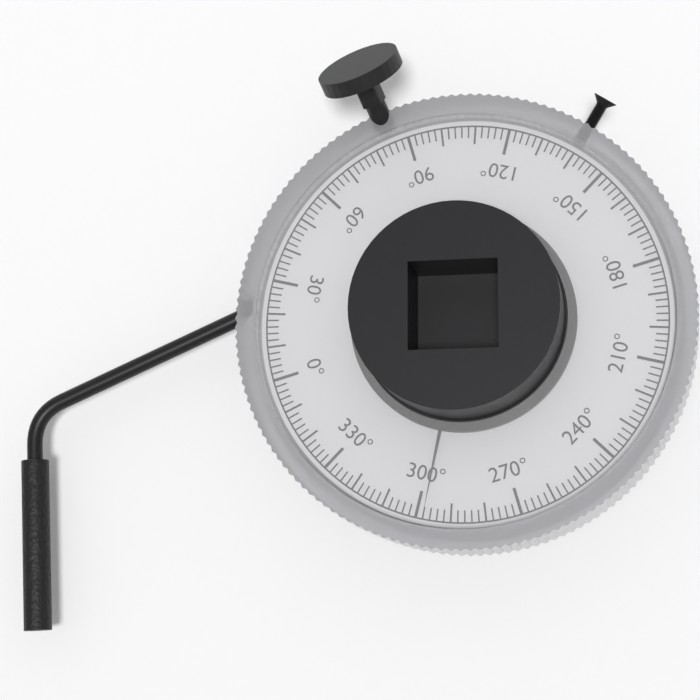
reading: 298 °
